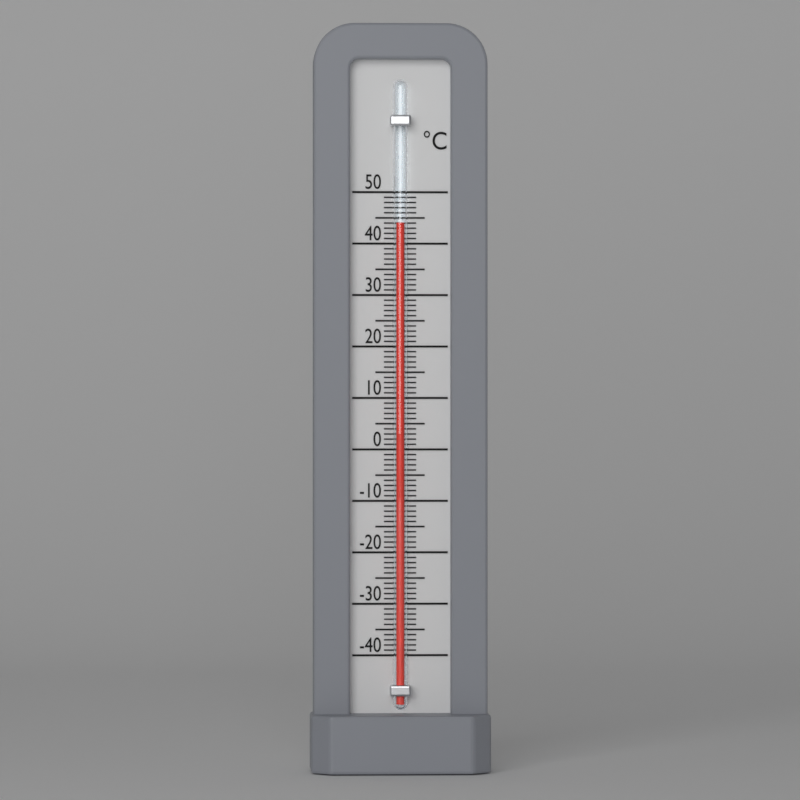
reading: 44 °C
